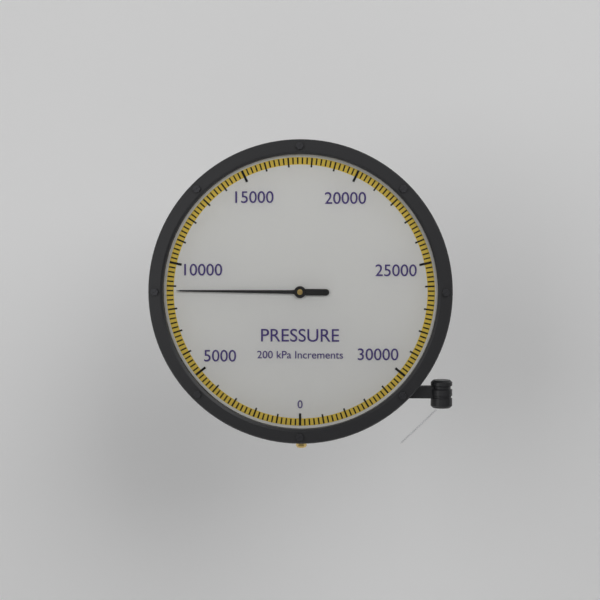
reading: 8800 kPa
